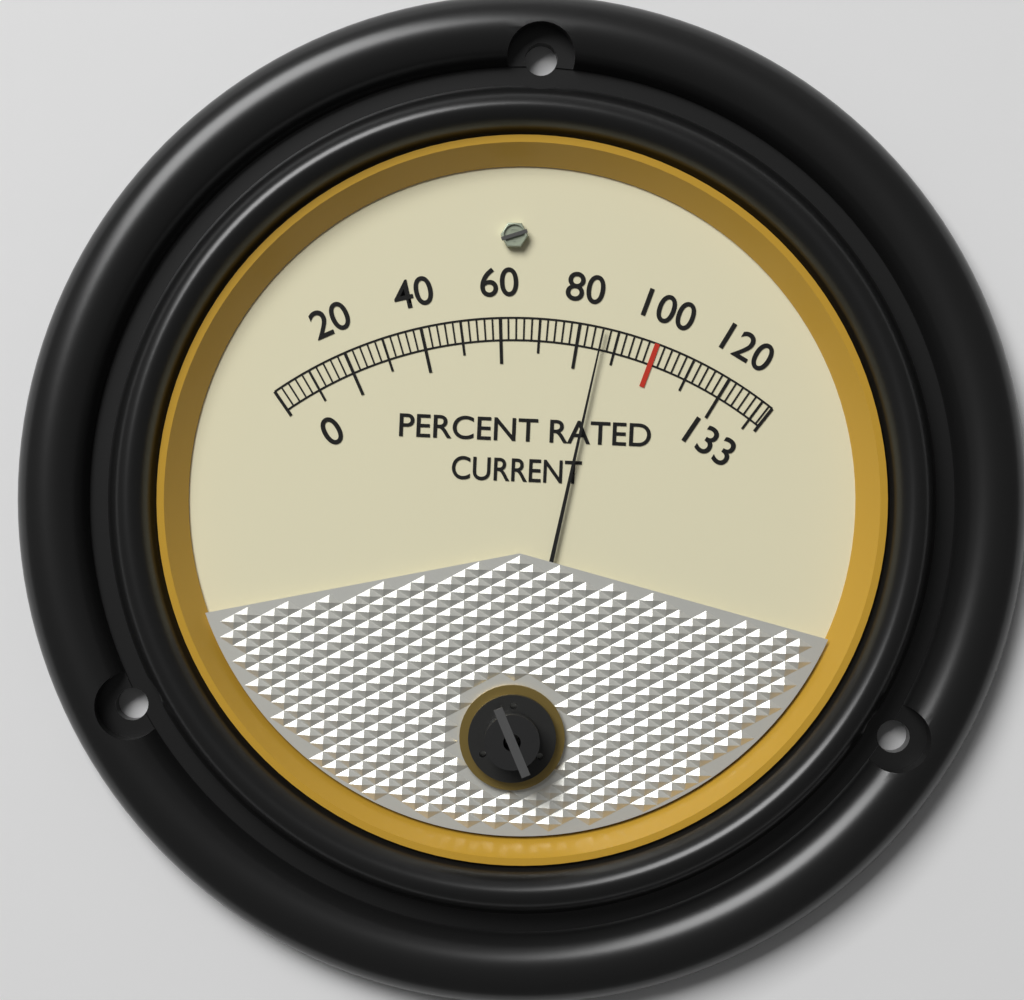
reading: 86 %
